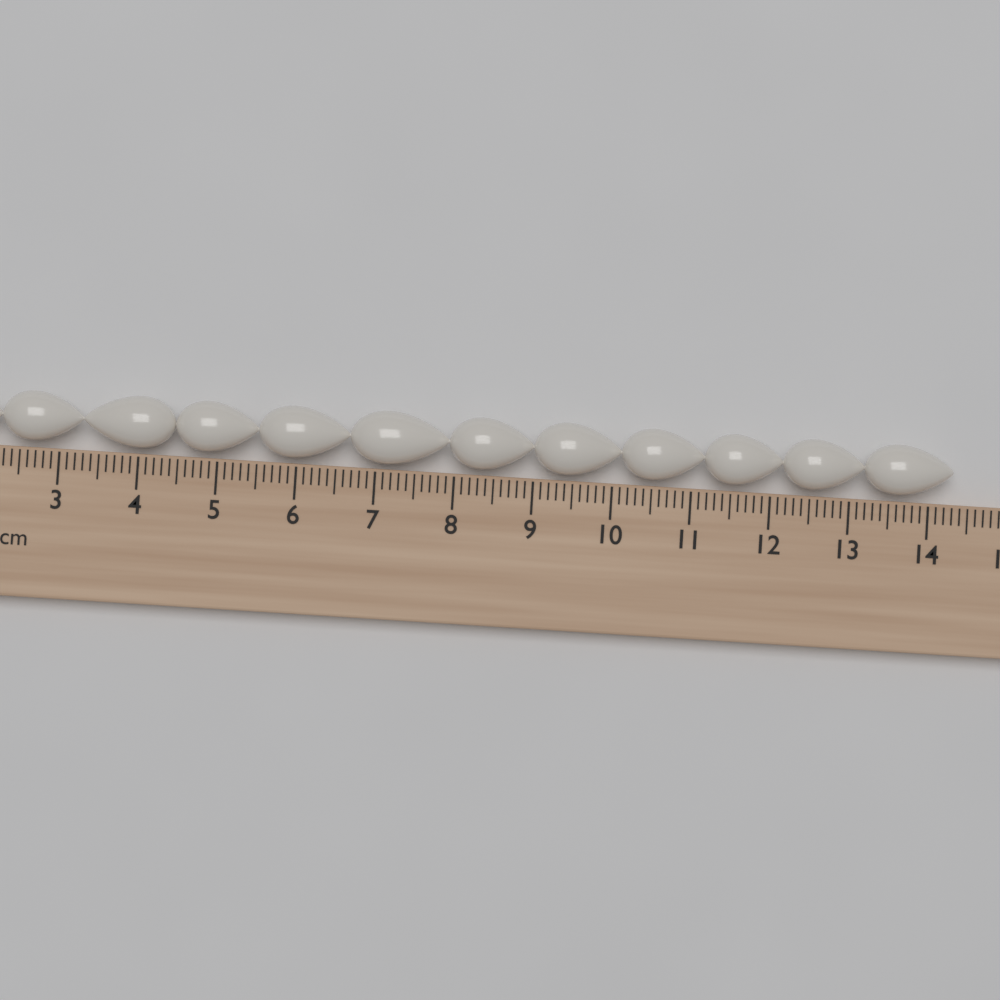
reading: 14.3 cm
